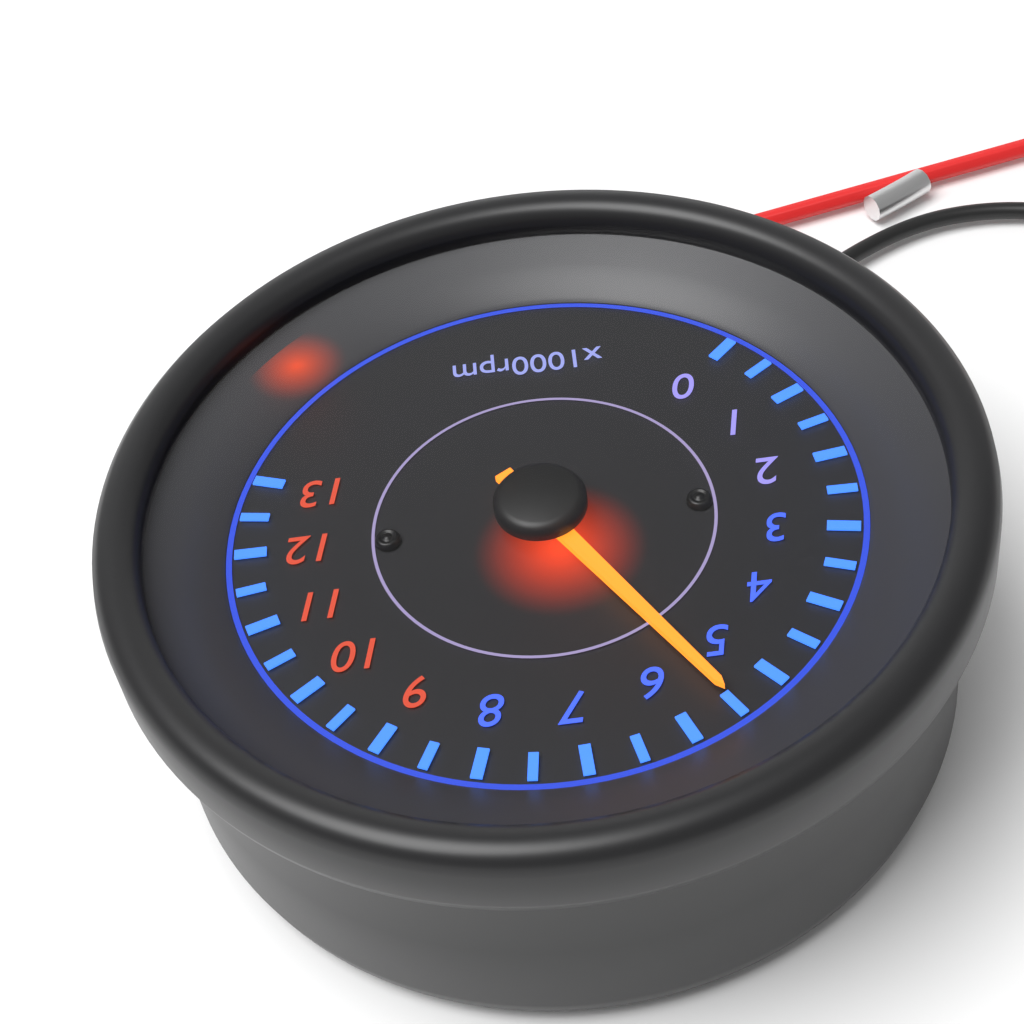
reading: 5500 rpm
